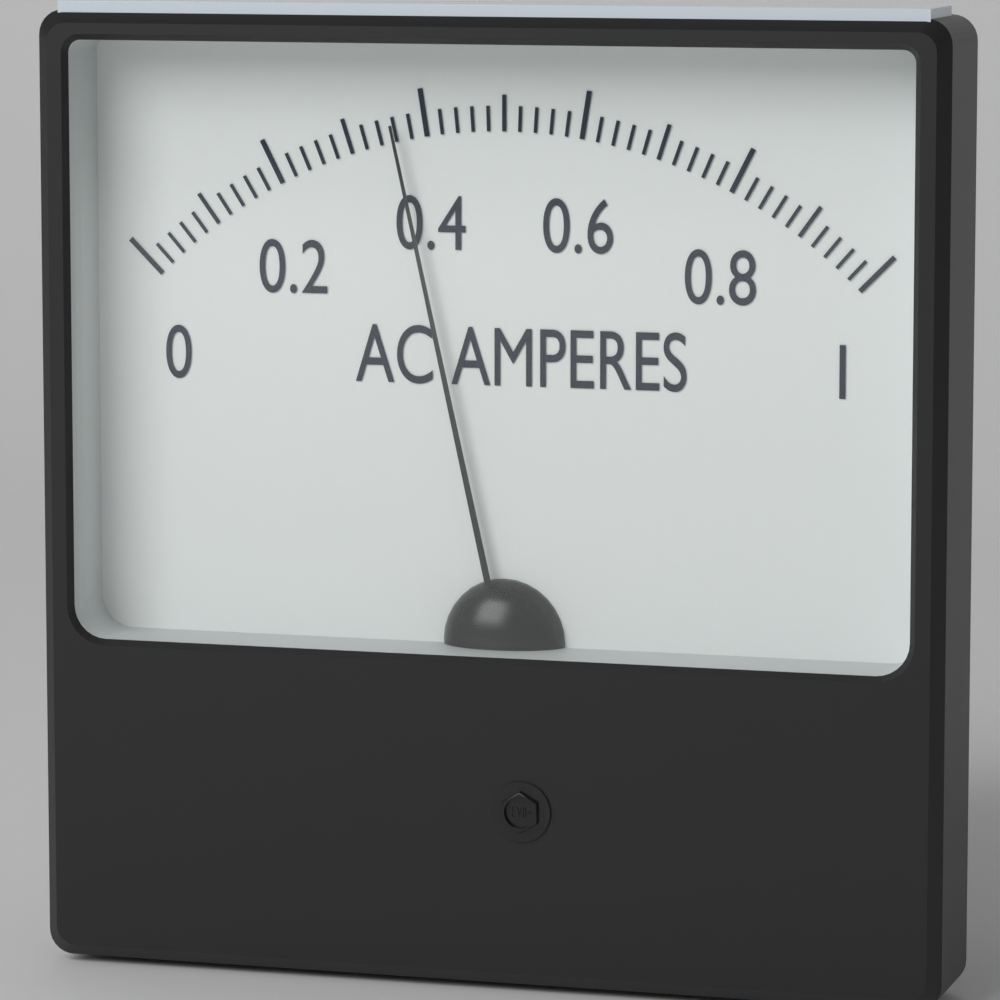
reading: 0.36 A
